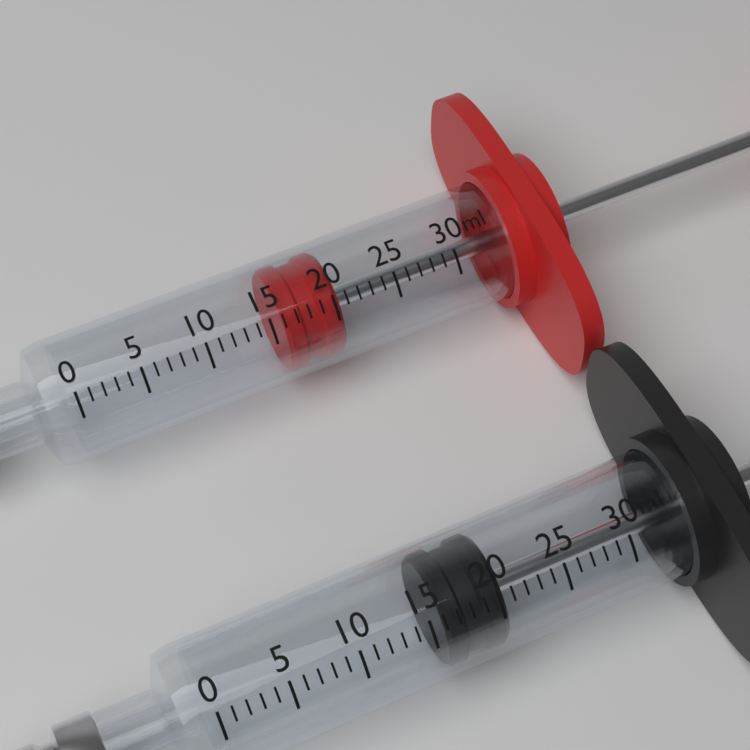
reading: 16 ml
